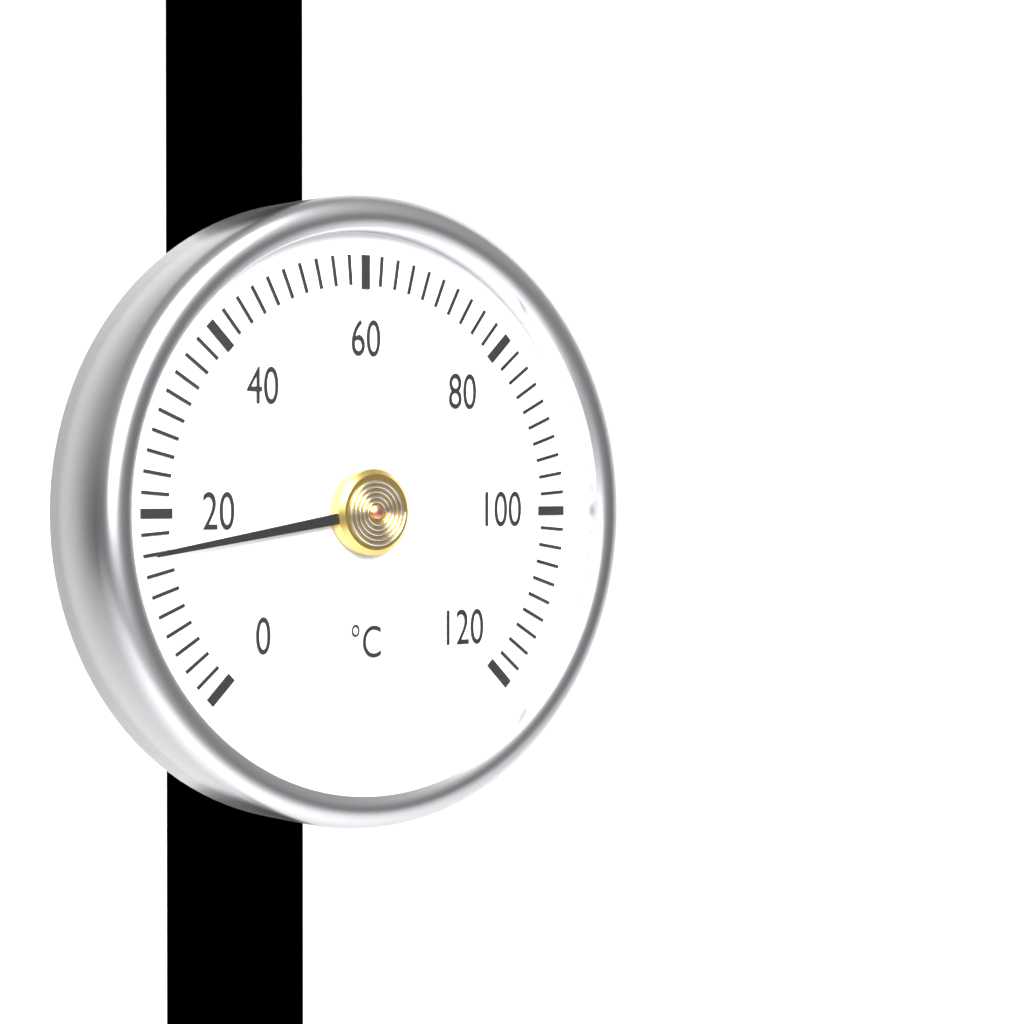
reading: 16 °C
